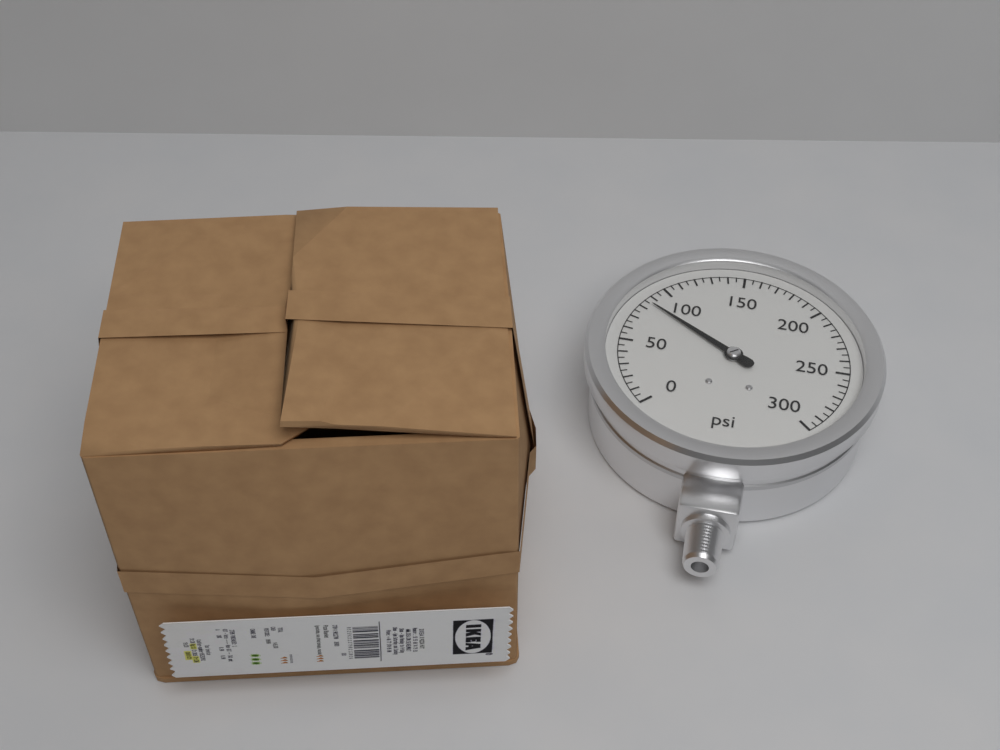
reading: 85 psi
